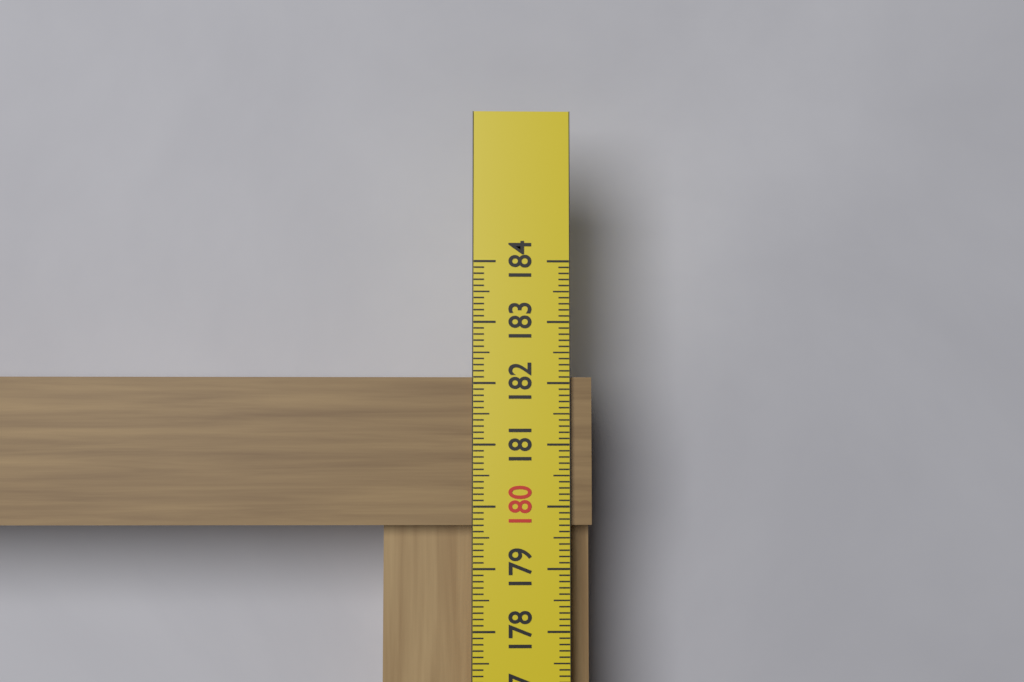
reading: 182.1 cm
